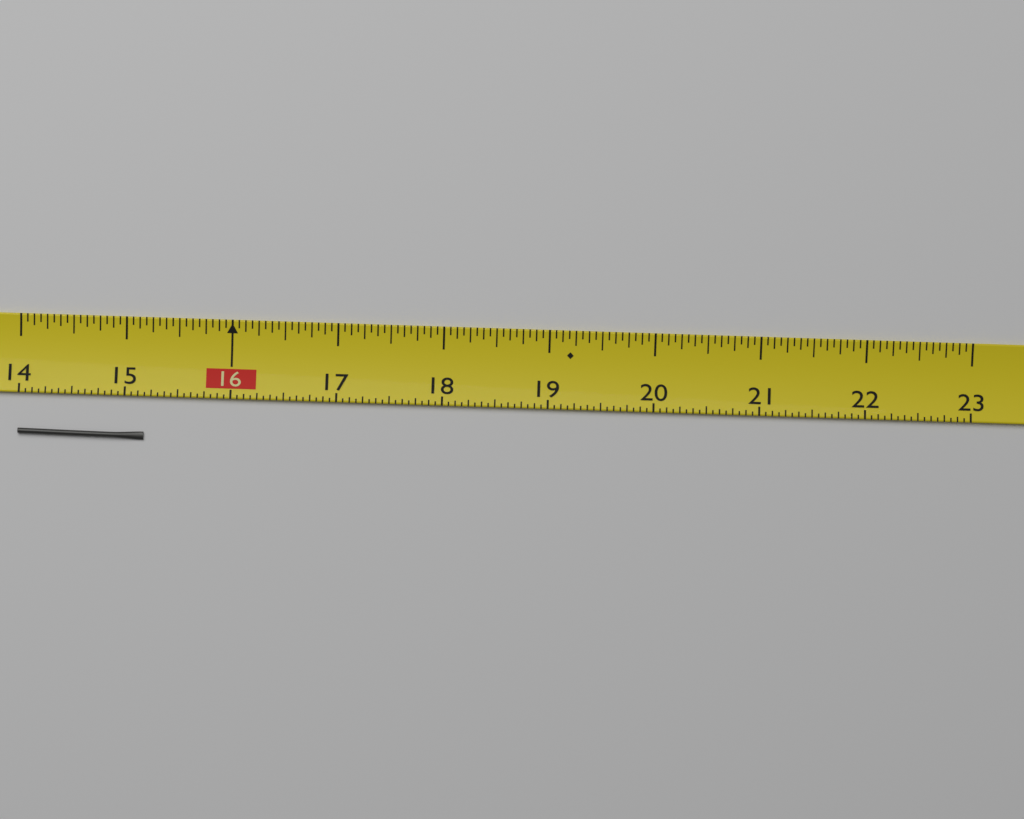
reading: 15.1875 (no unit)
